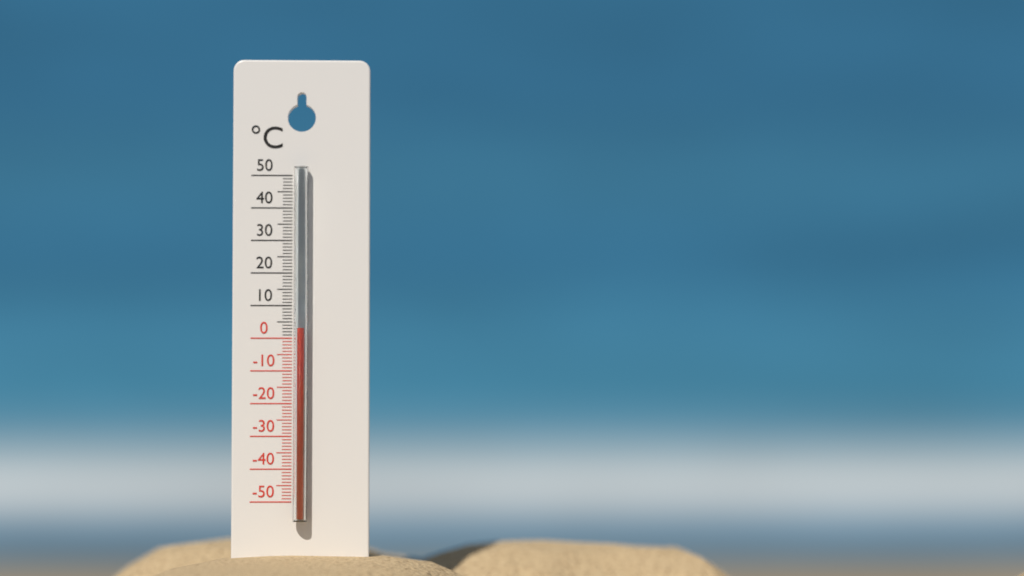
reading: 3 °C
